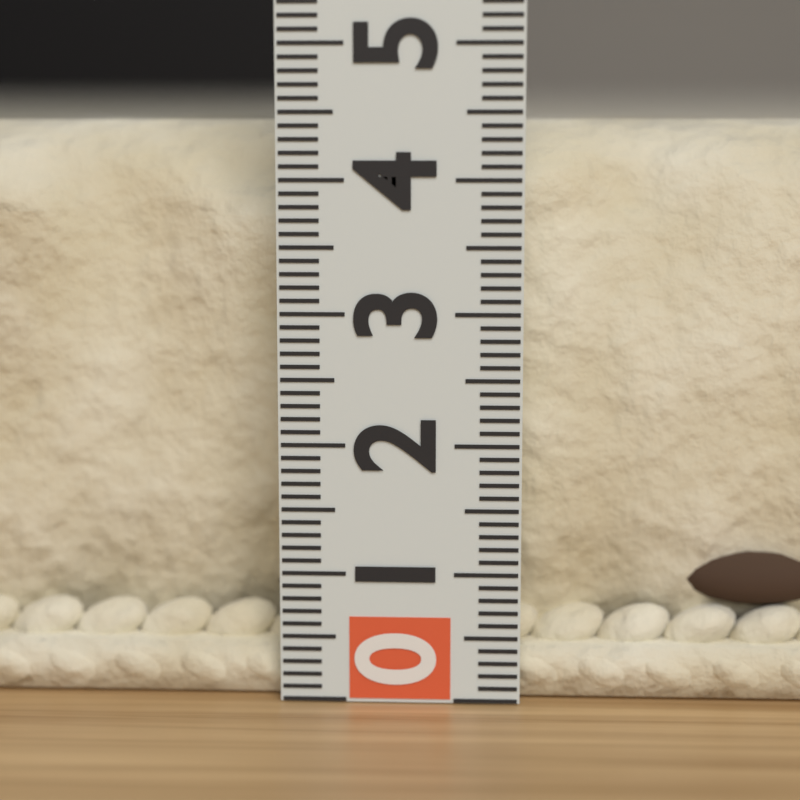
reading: 4.5 (no unit)
